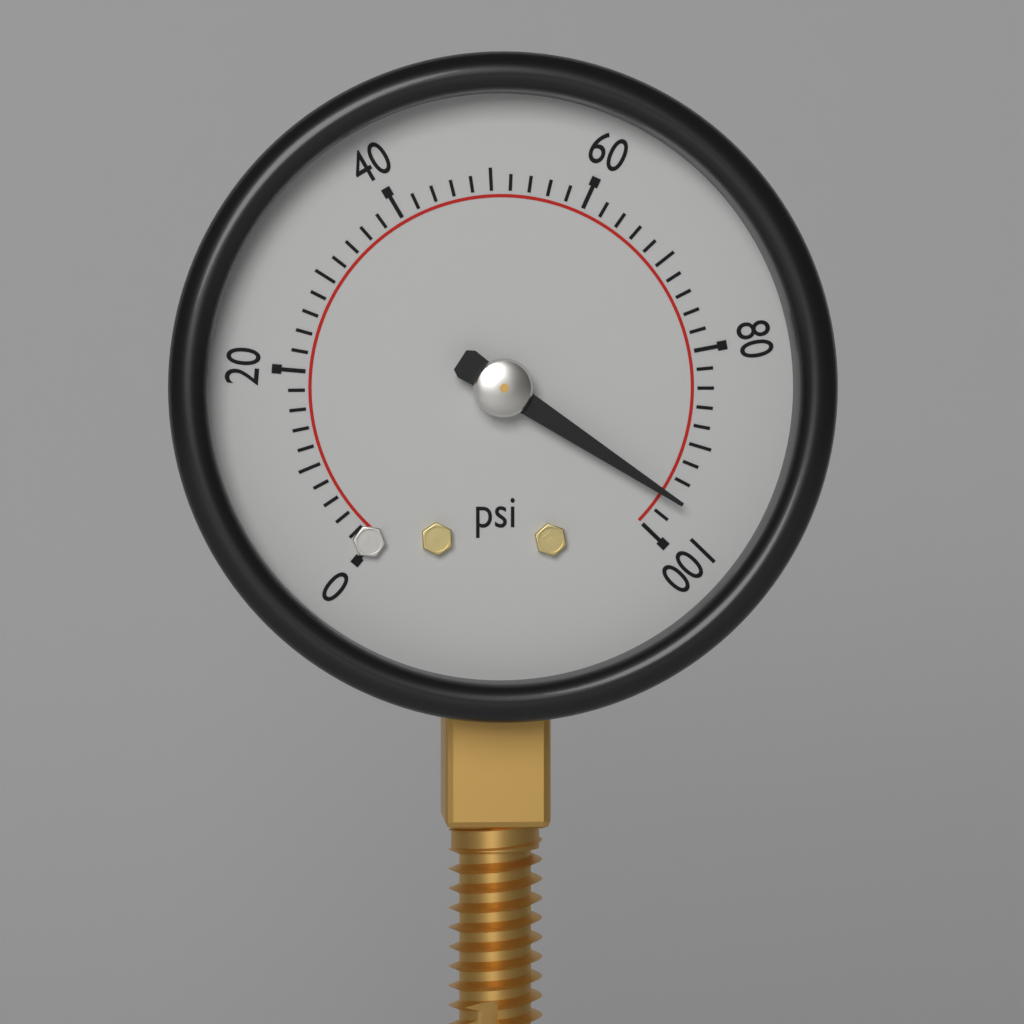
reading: 96 psi
